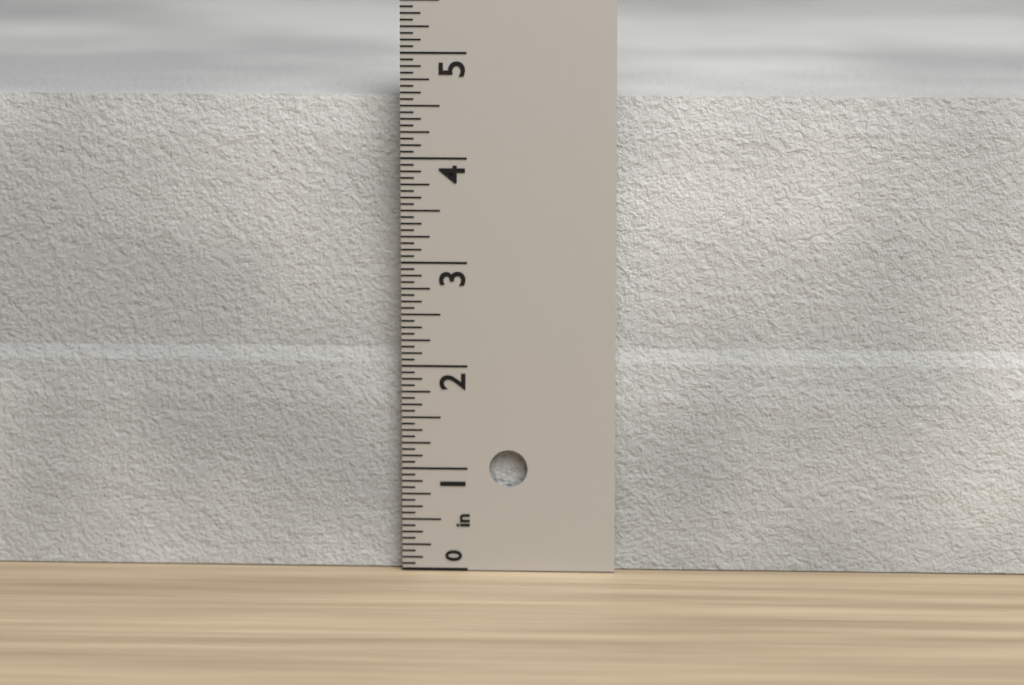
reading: 4.5625 in
